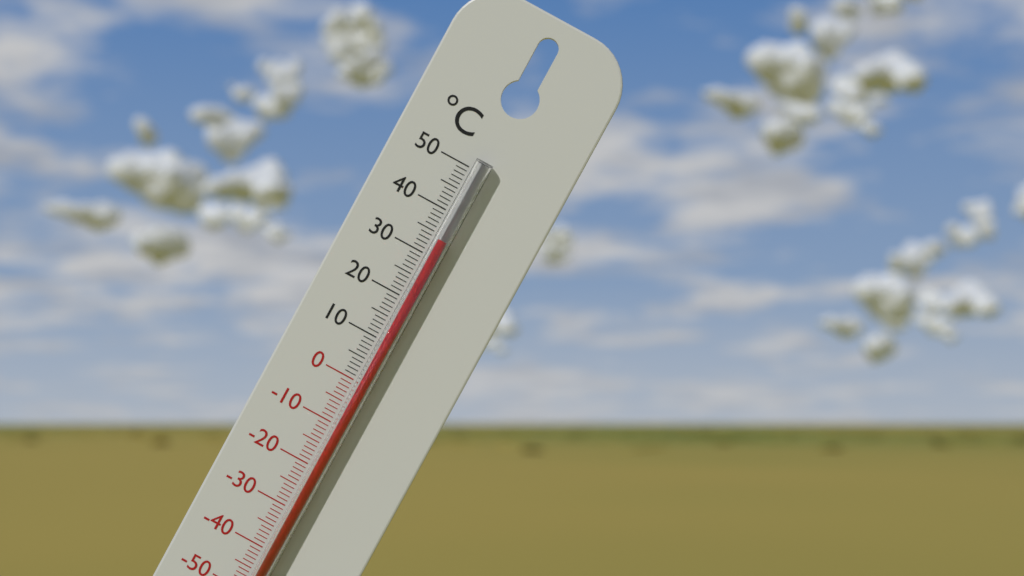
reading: 34 °C
